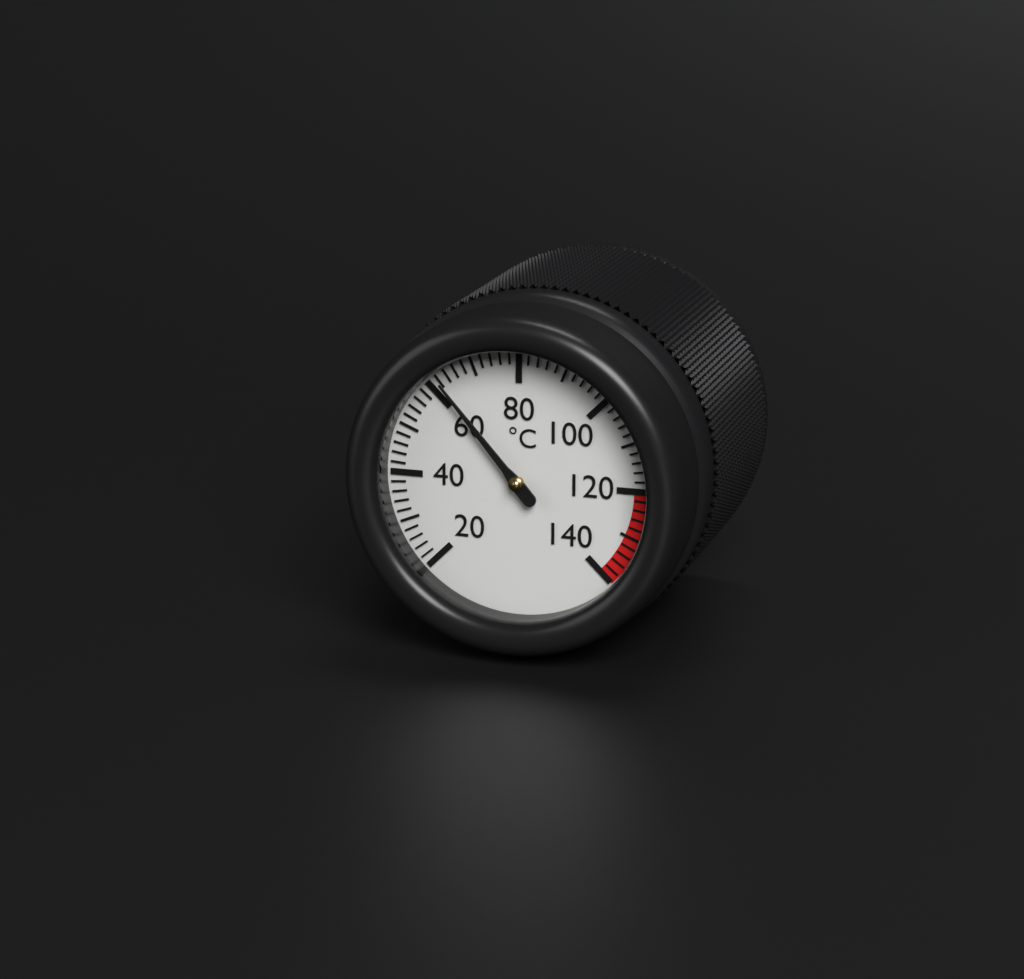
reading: 62 °C
